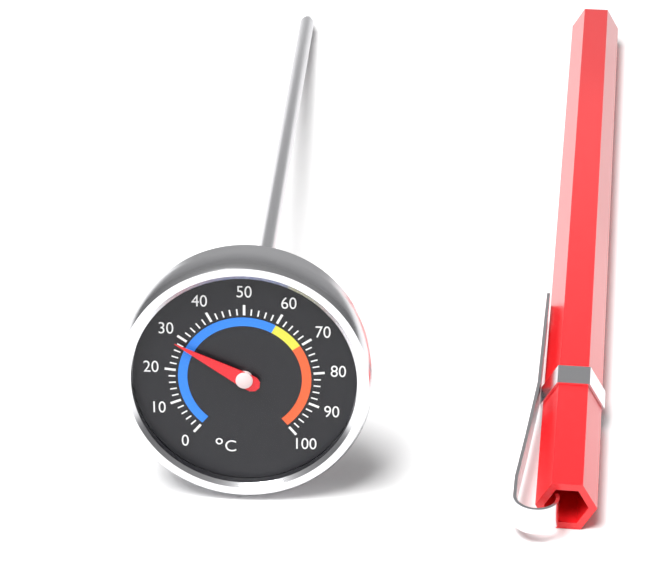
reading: 28 °C
